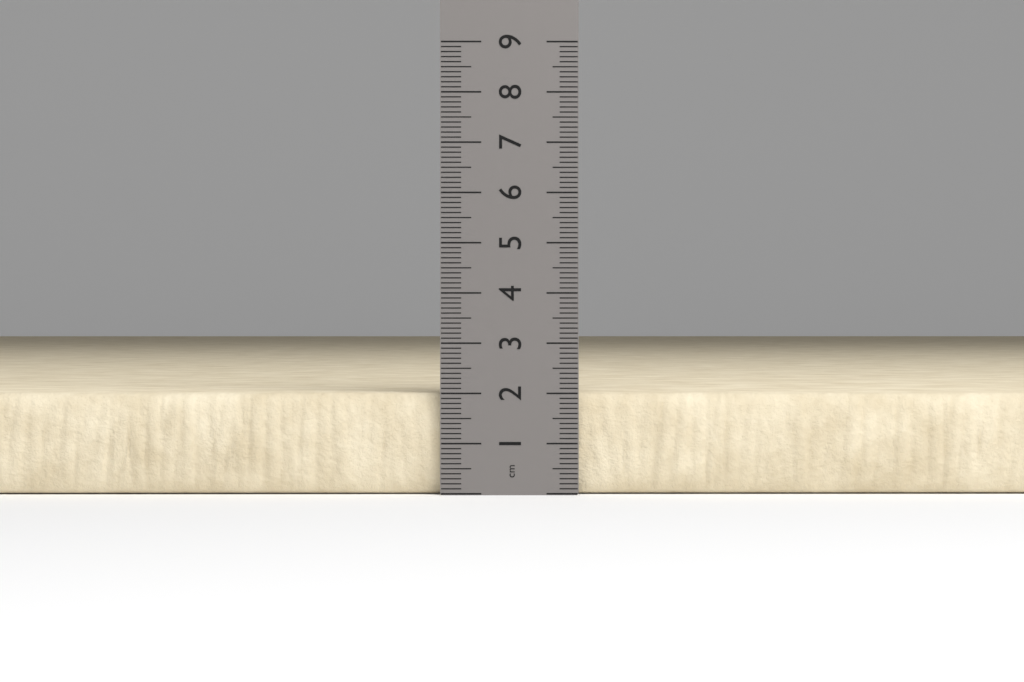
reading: 2.0 cm
